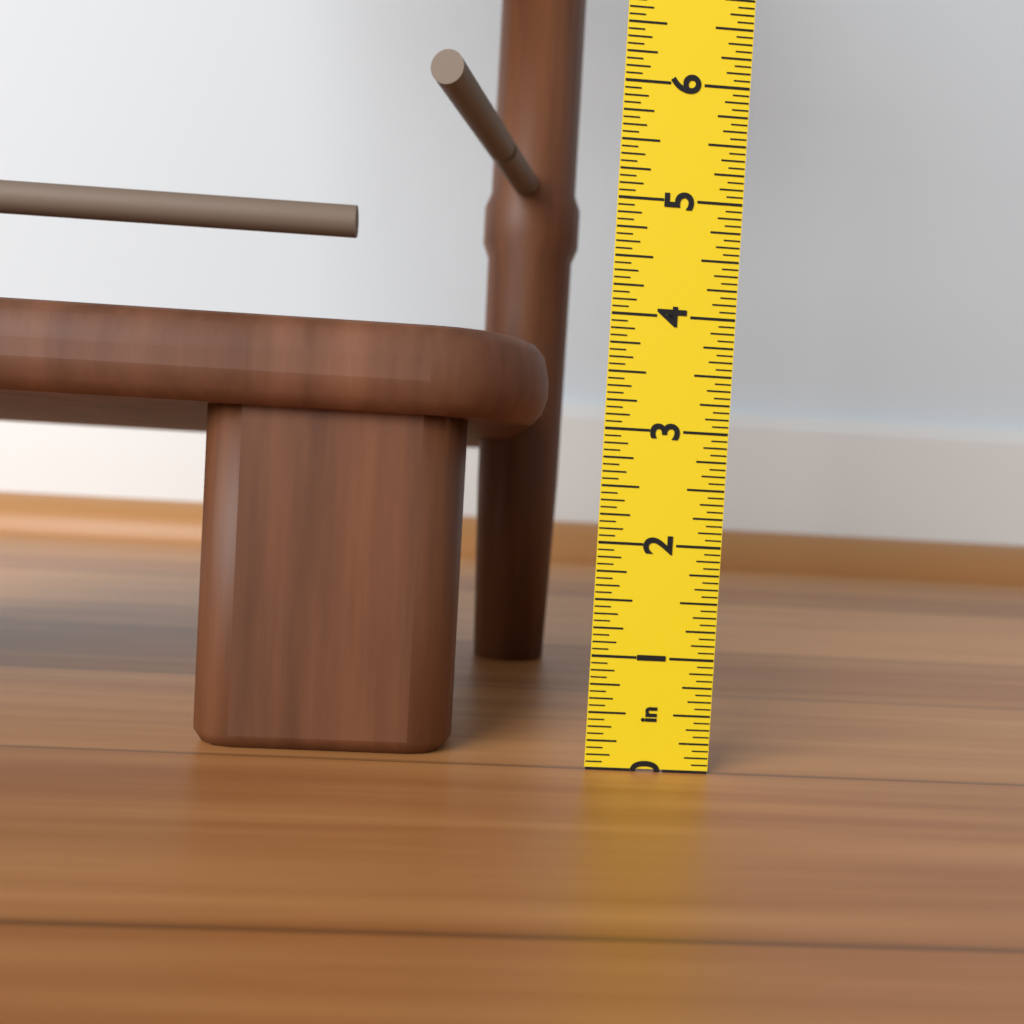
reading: 3.8125 in
